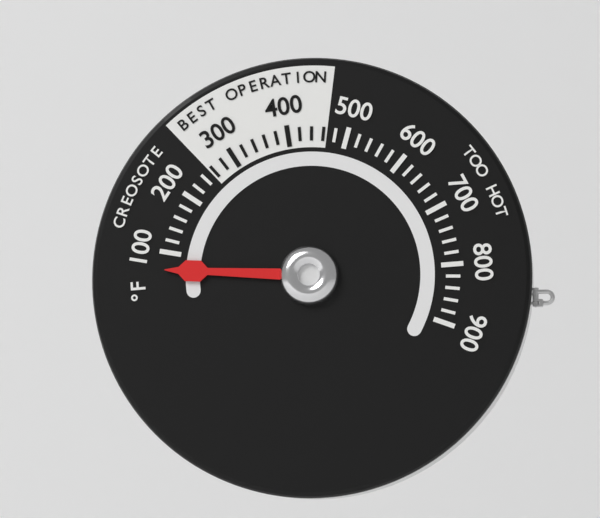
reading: 70 °F
